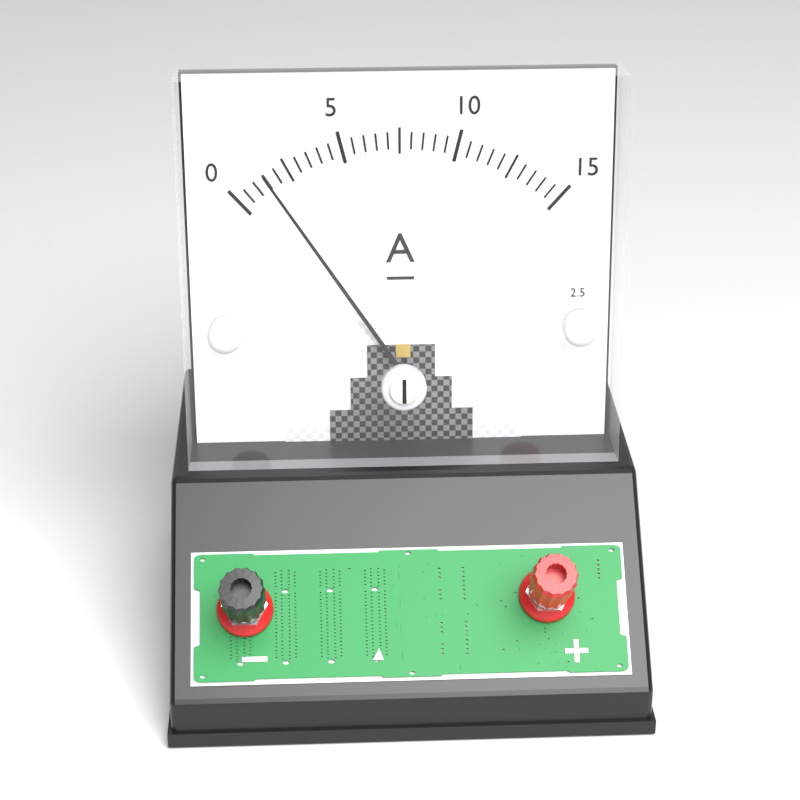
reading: 1.5 A
